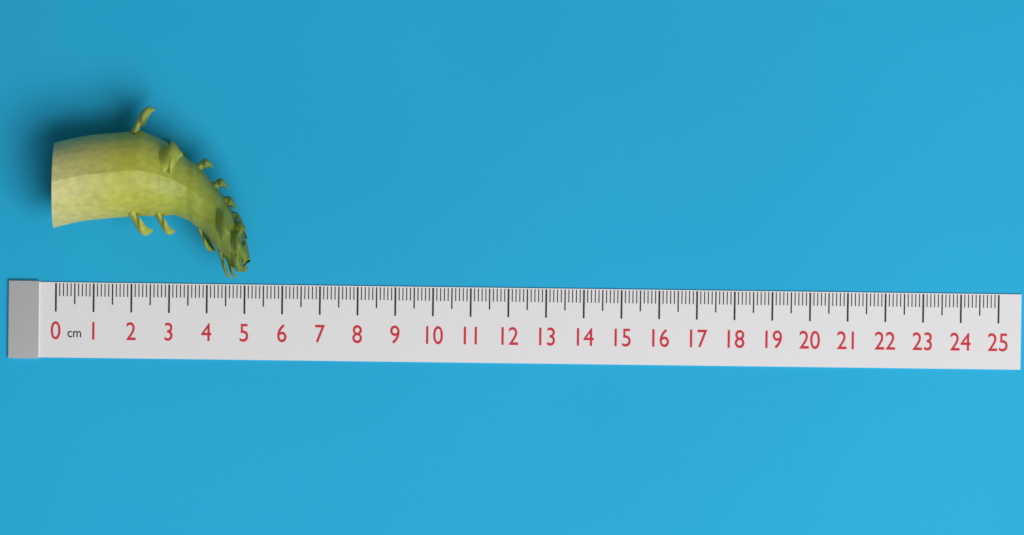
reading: 5.2 cm
